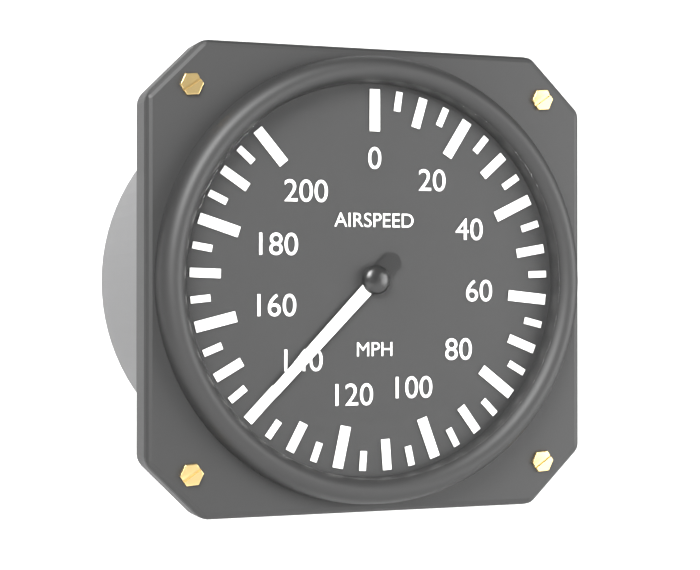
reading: 140 mph
